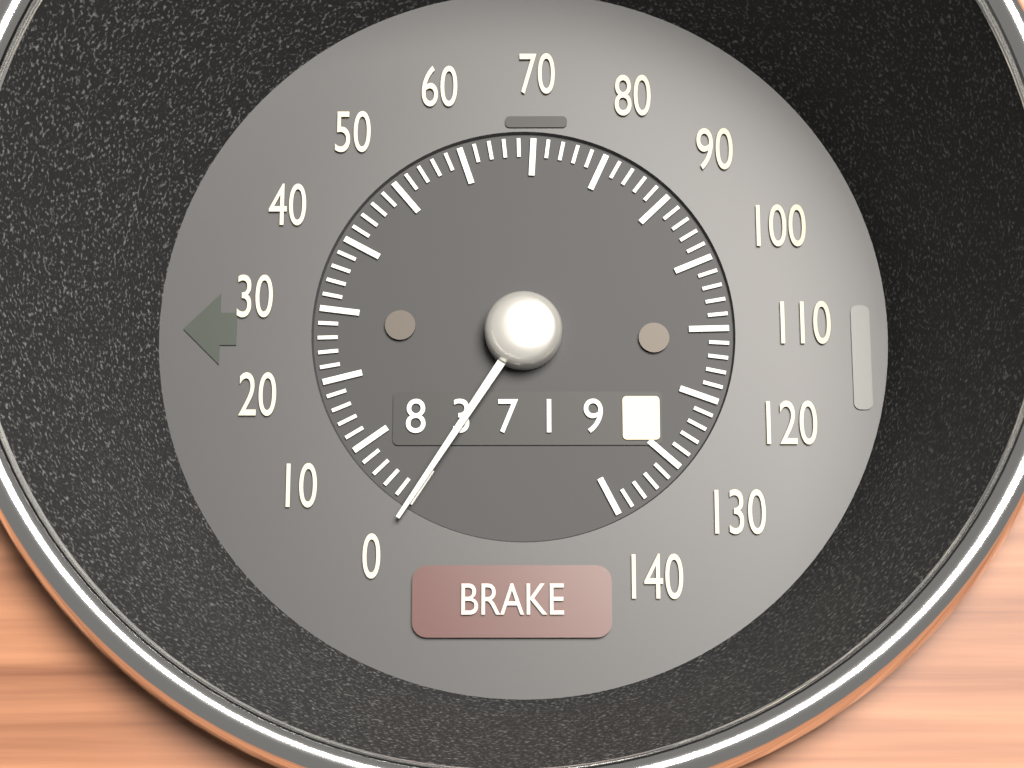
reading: 0 (no unit)
